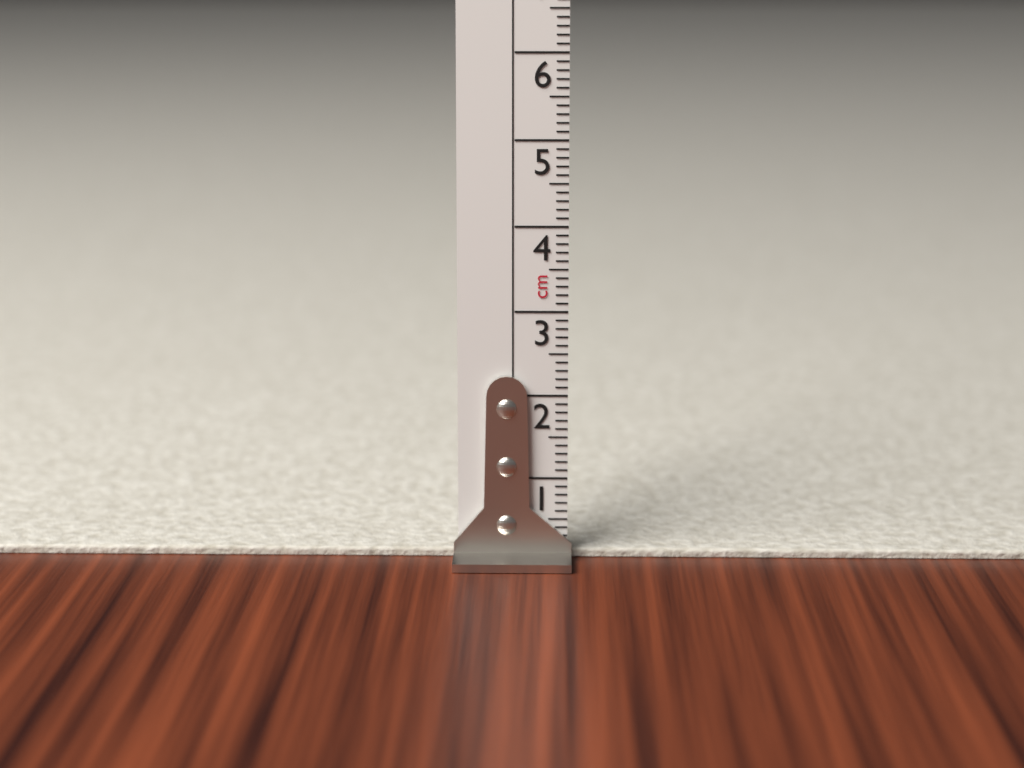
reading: 0.1 cm
